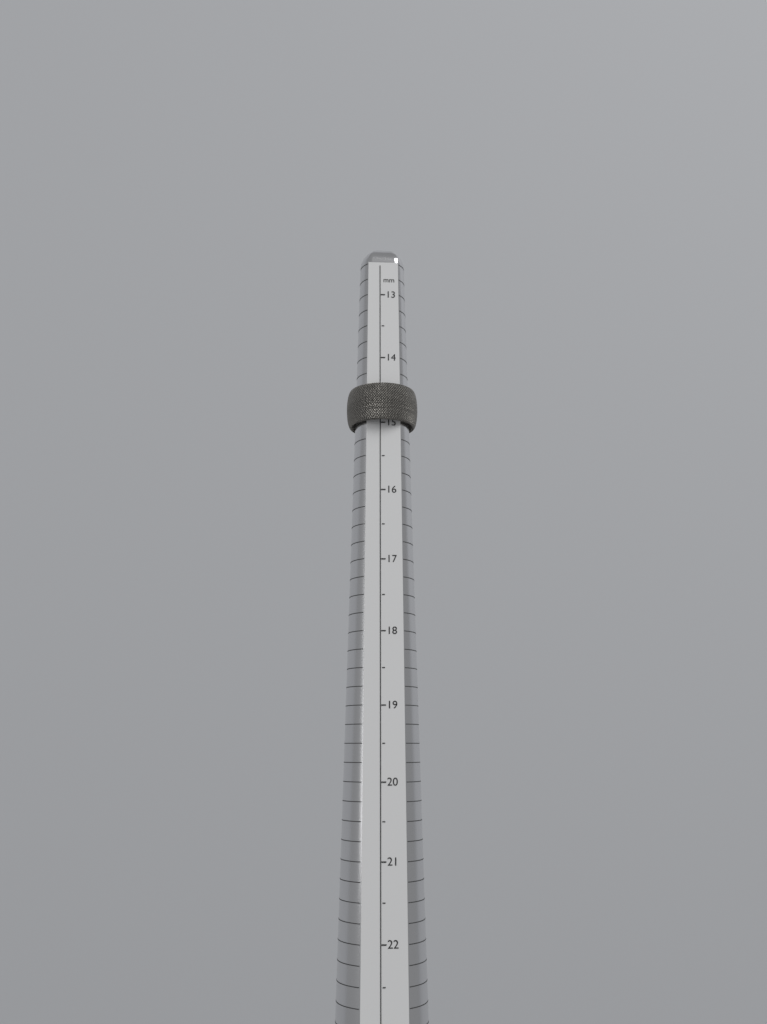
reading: 15.0 mm
